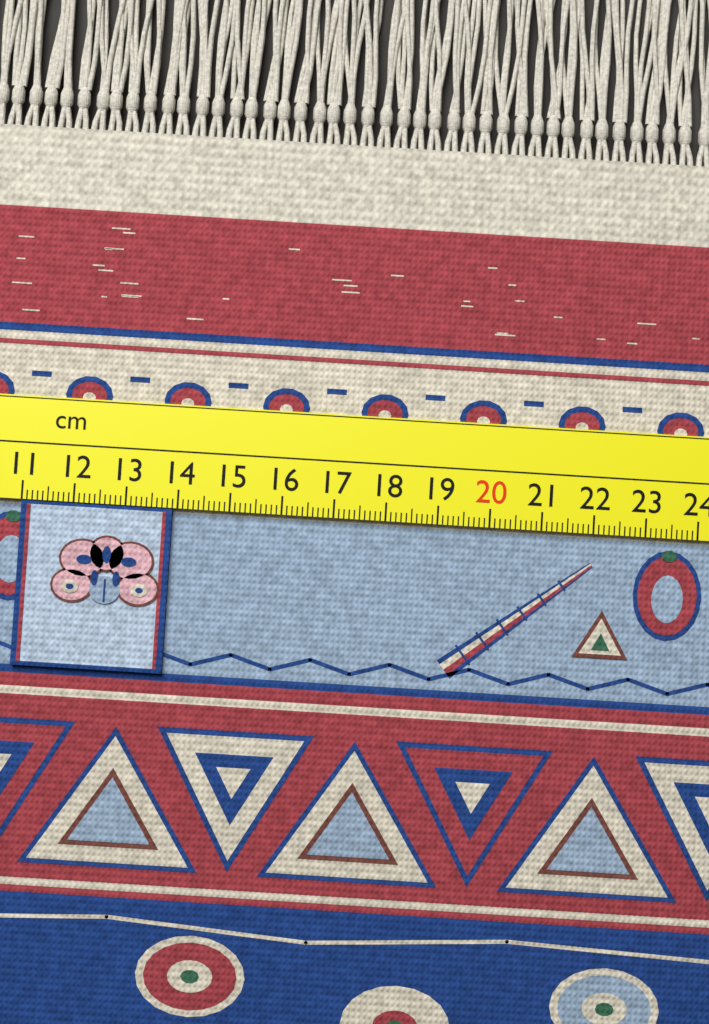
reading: 13.9 cm
